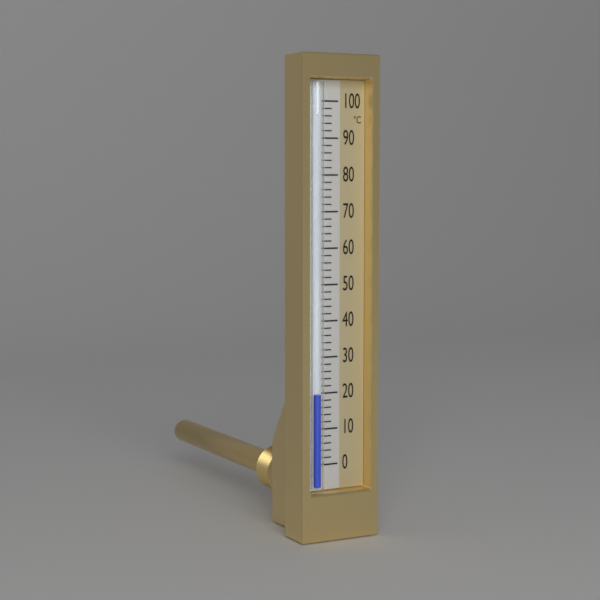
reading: 20 °C
